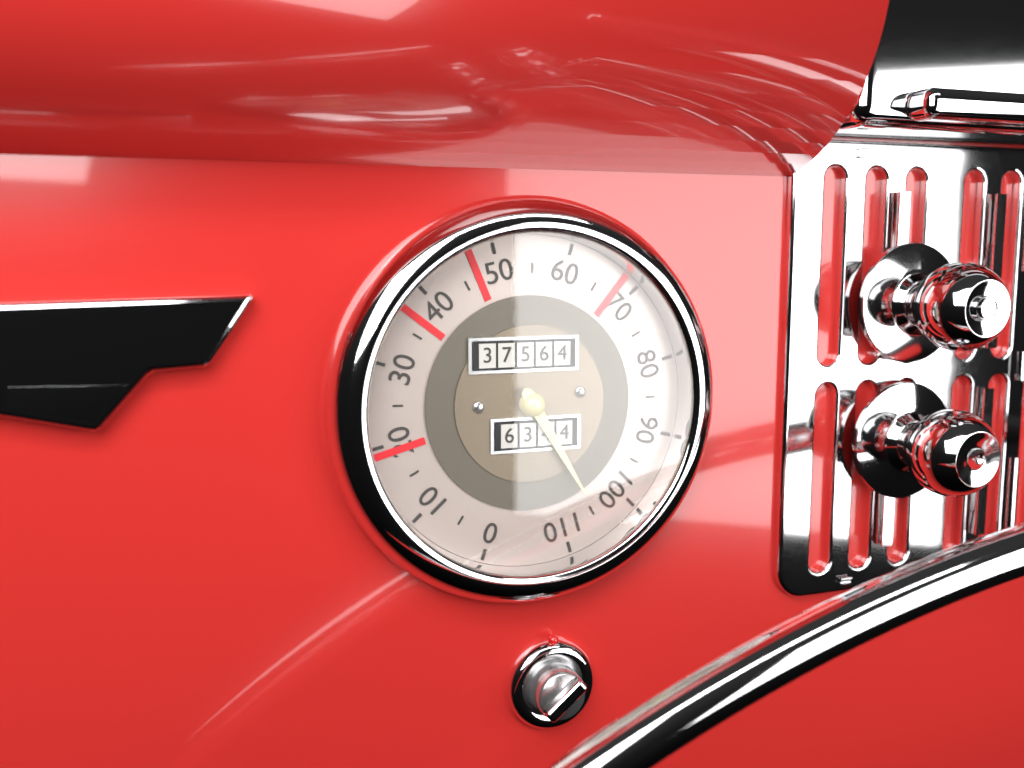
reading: 105 mph
